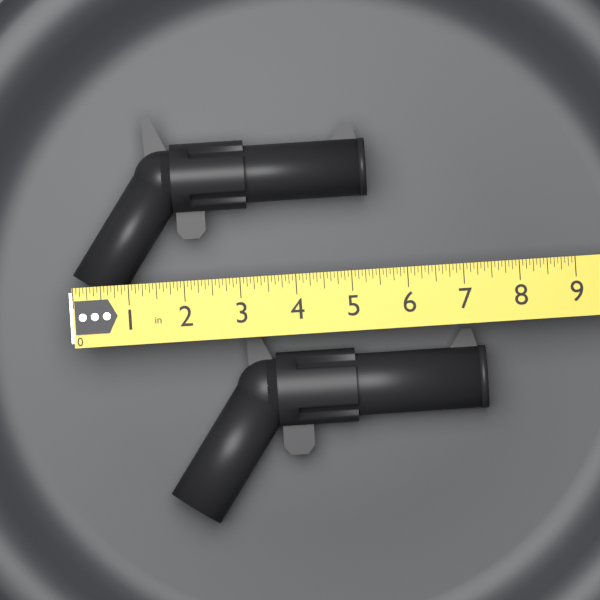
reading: 5.3750 in
